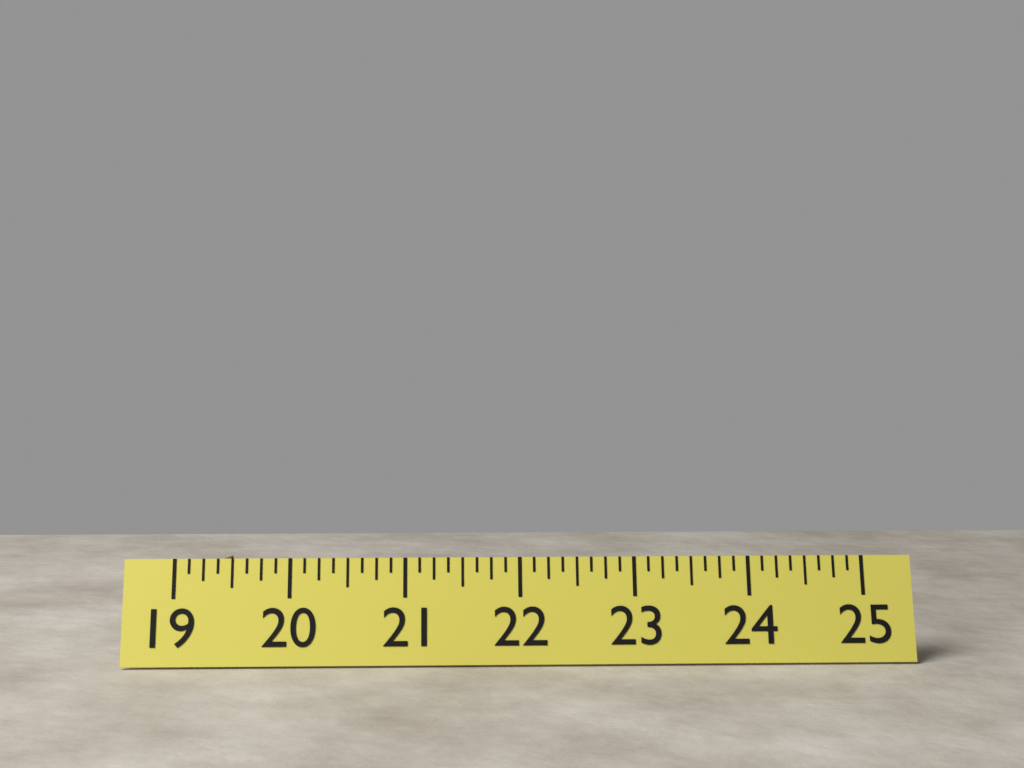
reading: 19.625 (no unit)
